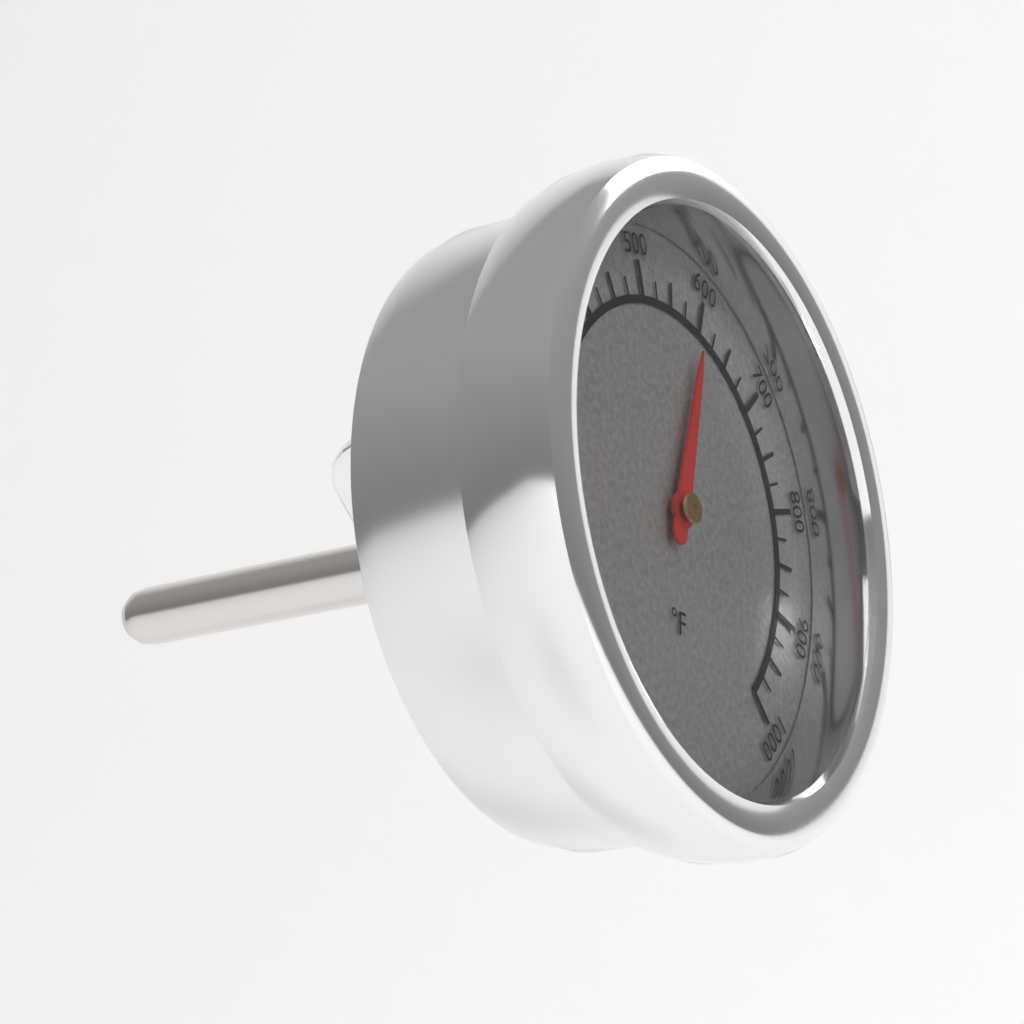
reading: 600 °F
